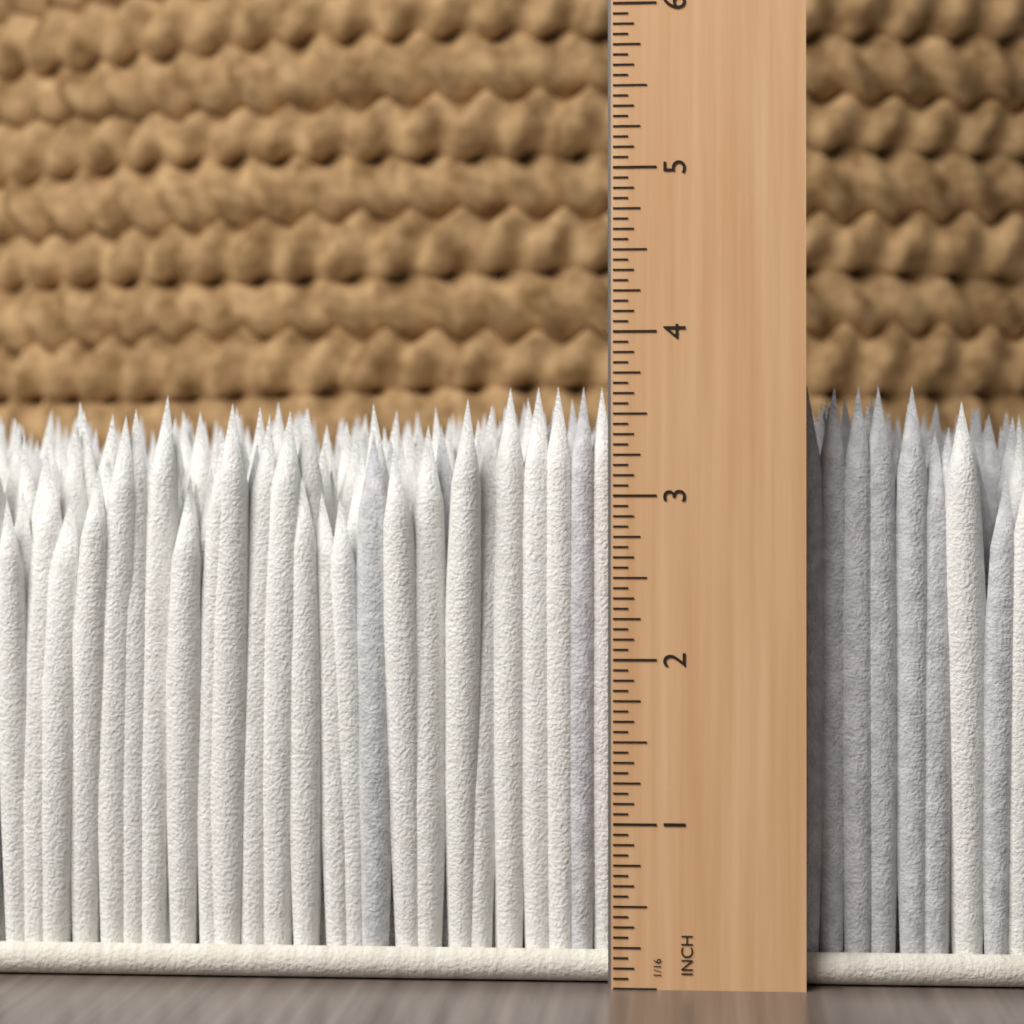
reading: 3.6875 in
